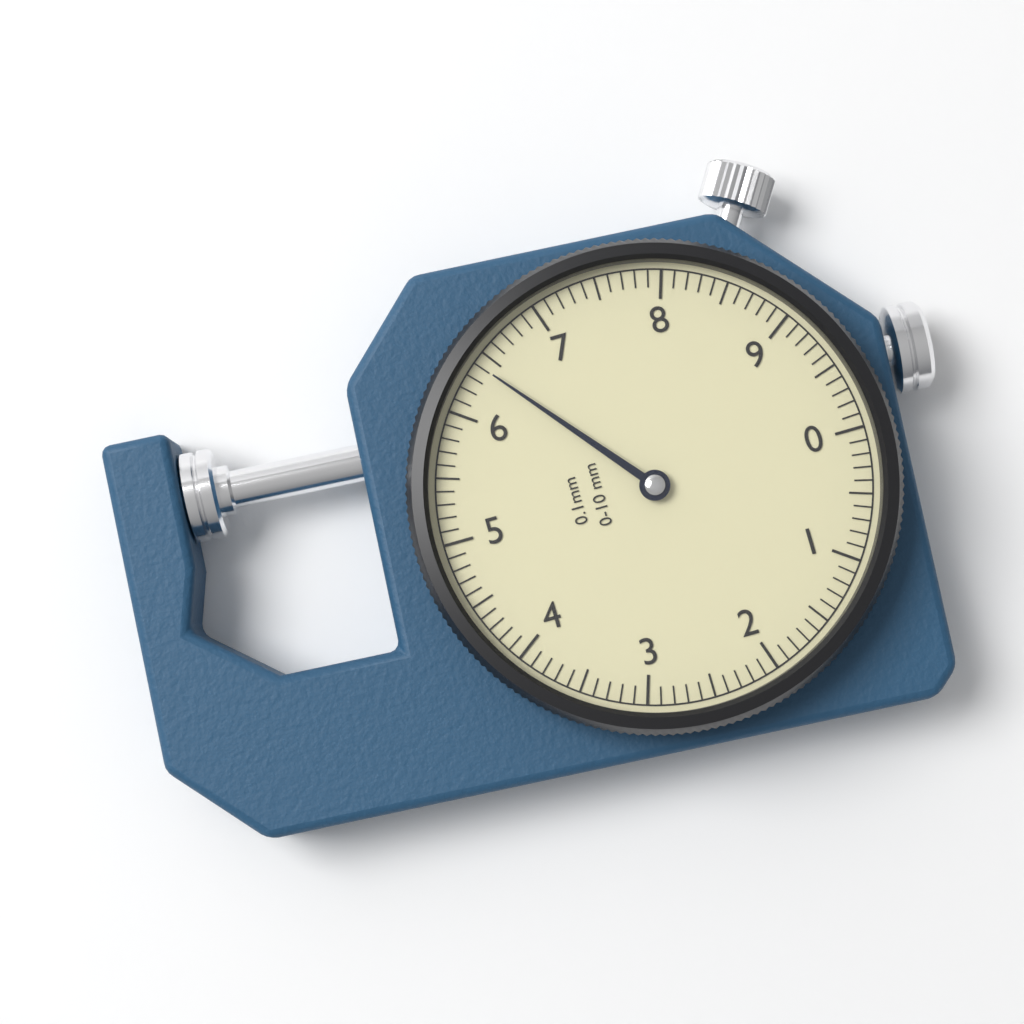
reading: 6.4 mm
